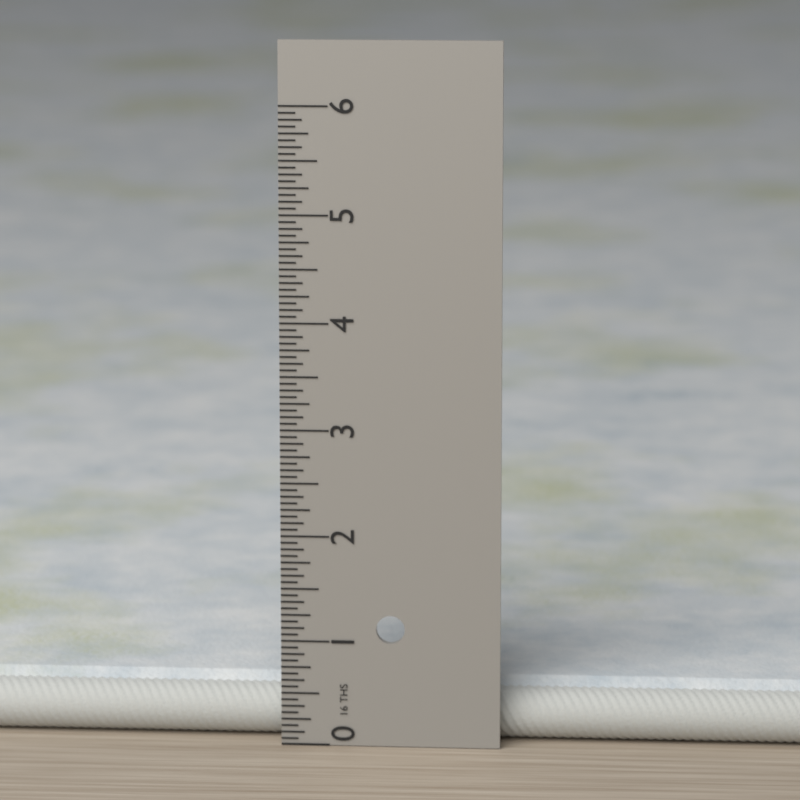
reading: 0.5625 in
